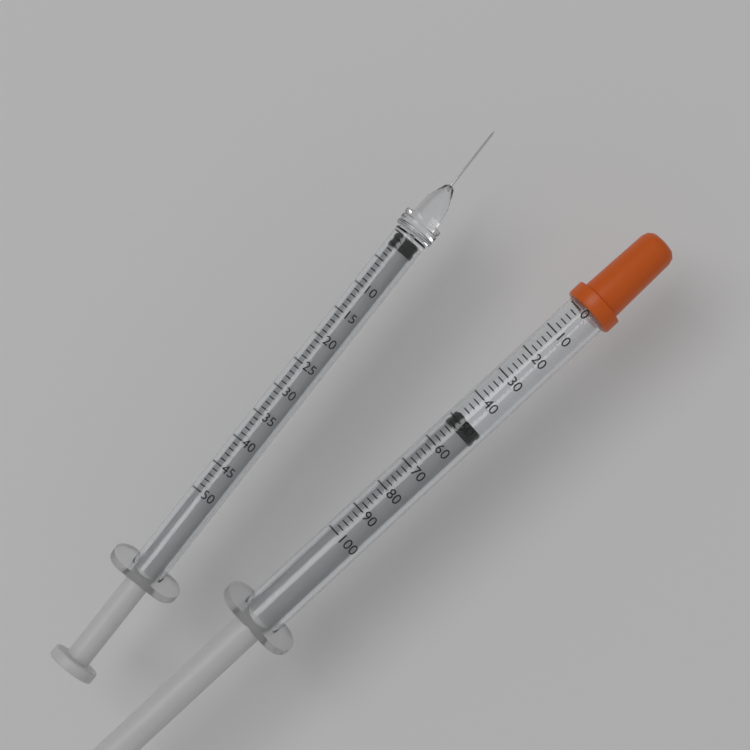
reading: 48 (no unit)
